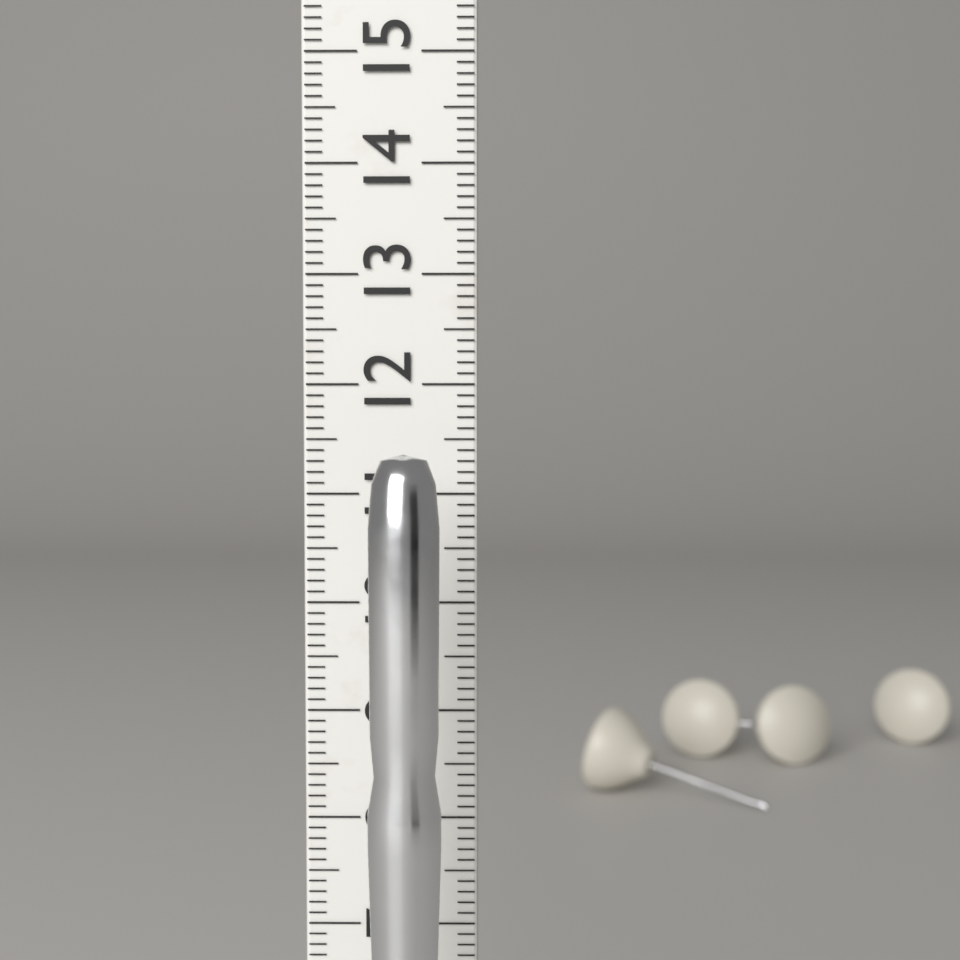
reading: 11.4 cm
